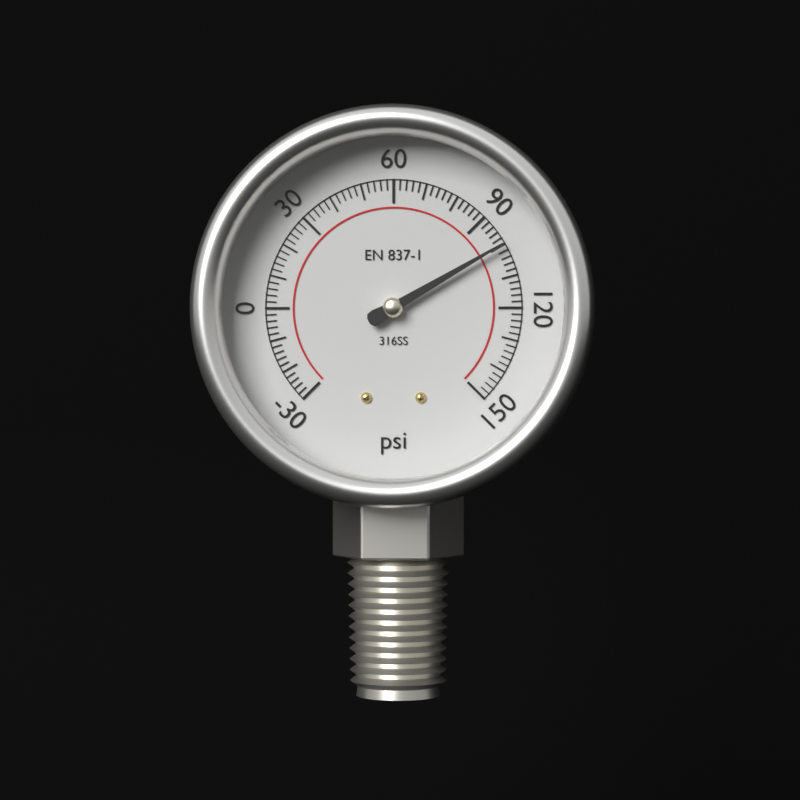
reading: 100 psi
